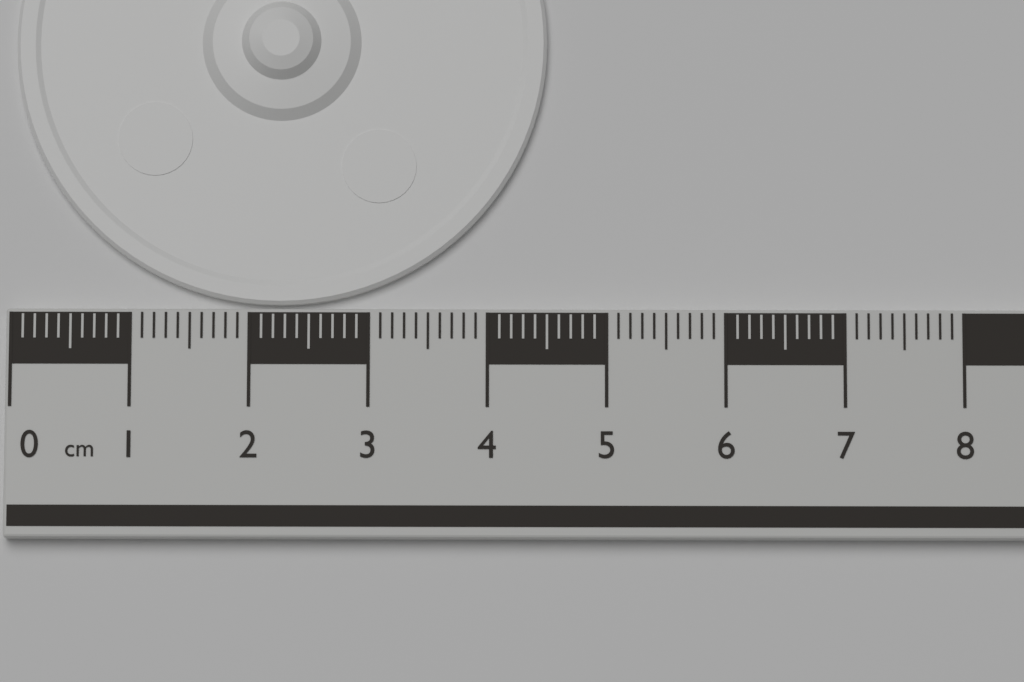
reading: 4.5 cm
